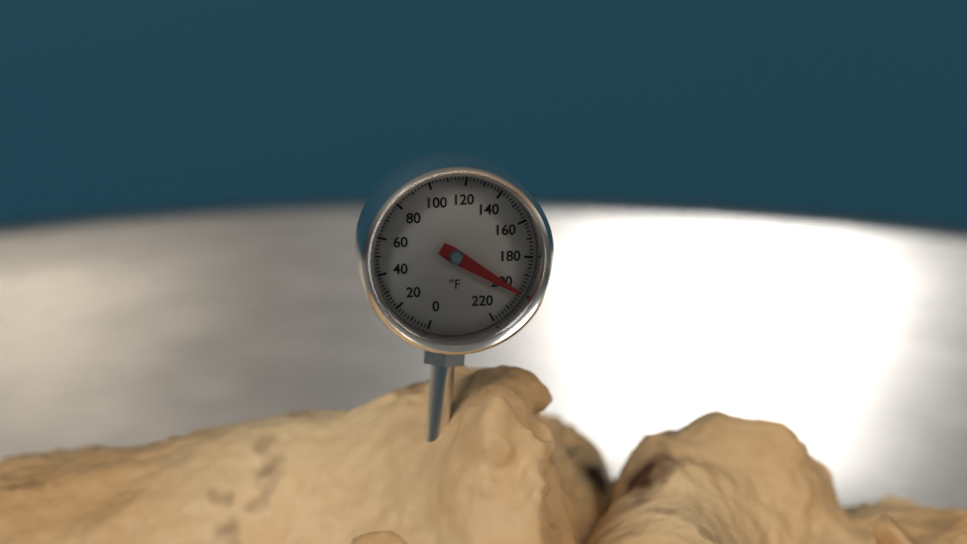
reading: 200 °F
